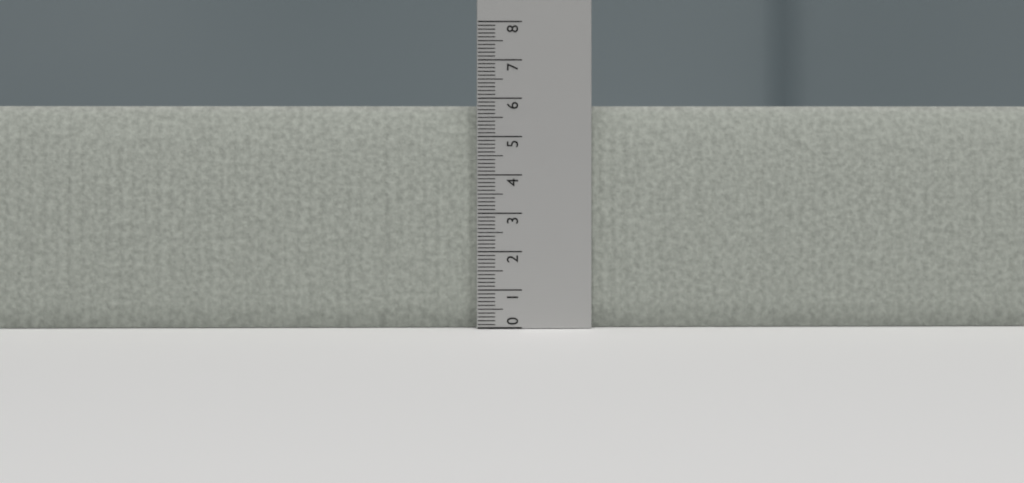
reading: 5.8 (no unit)
